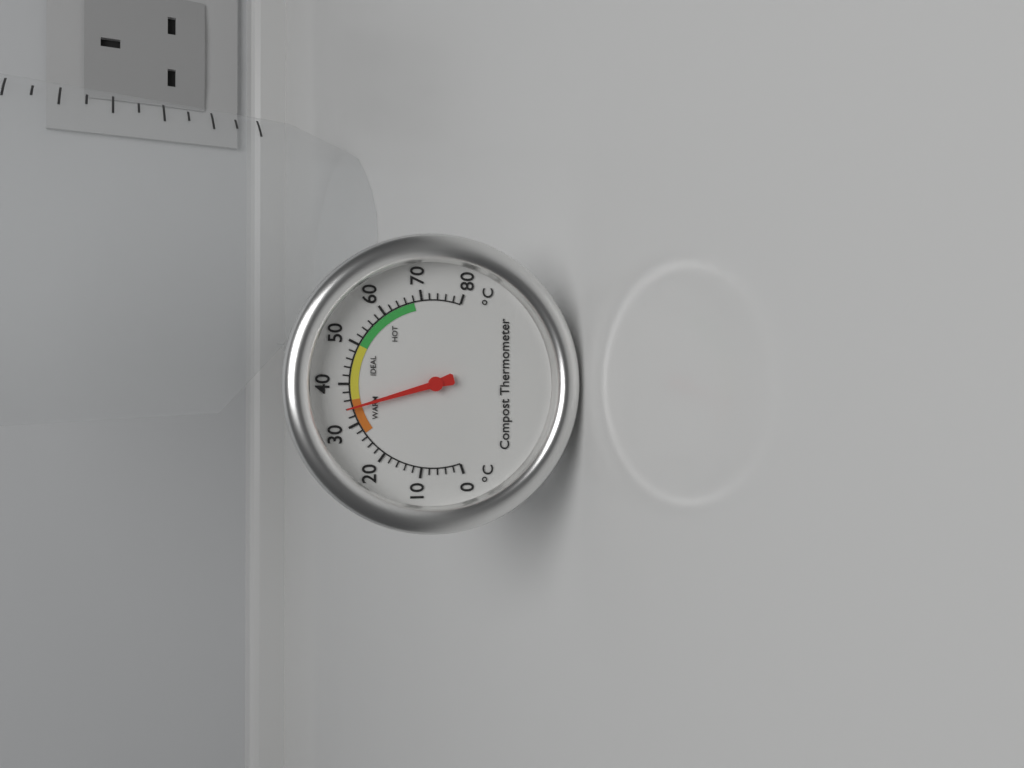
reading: 34 °C
